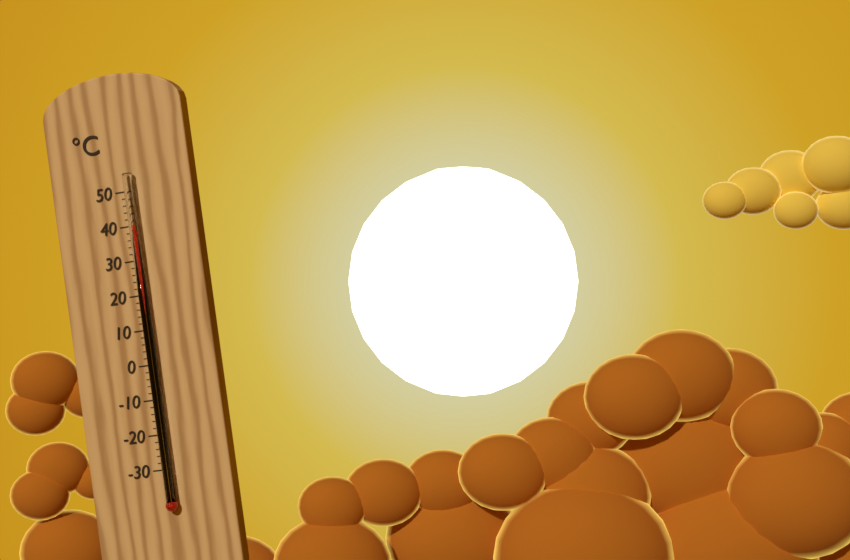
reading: 40 °C
